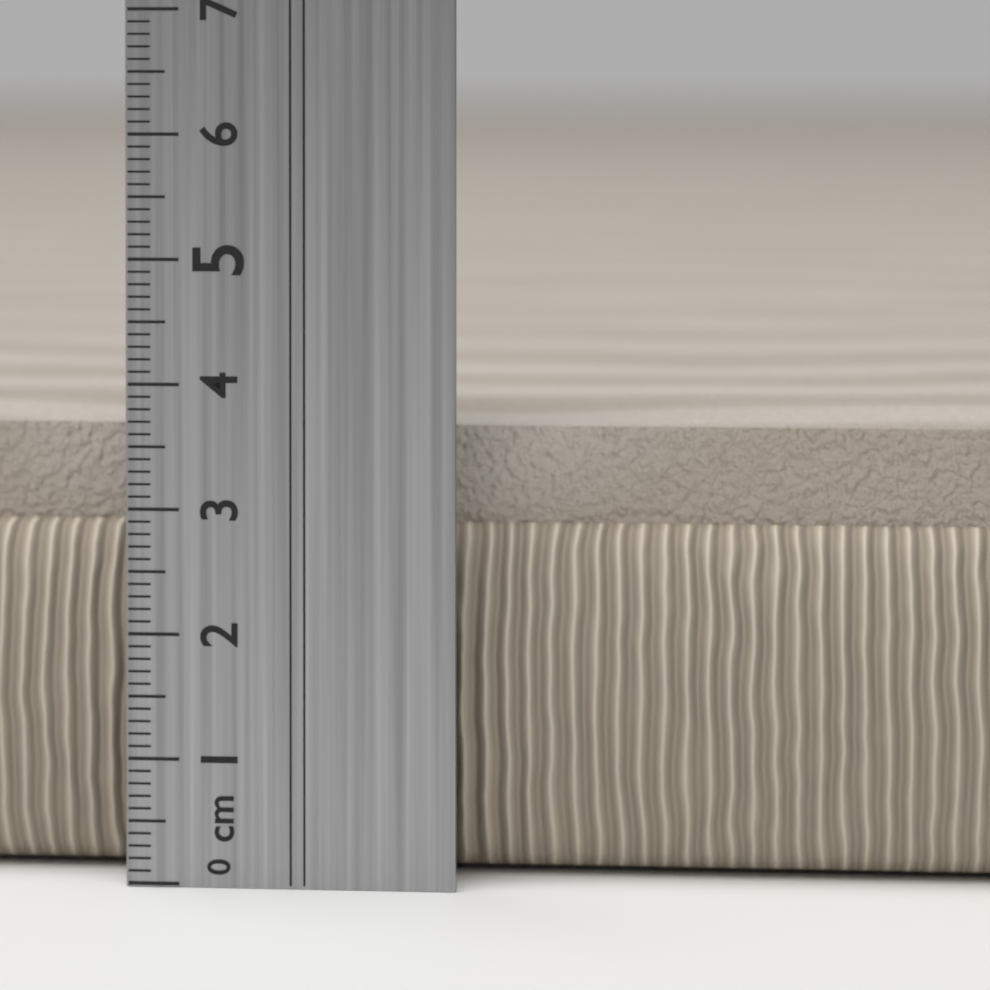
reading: 3.6 cm
